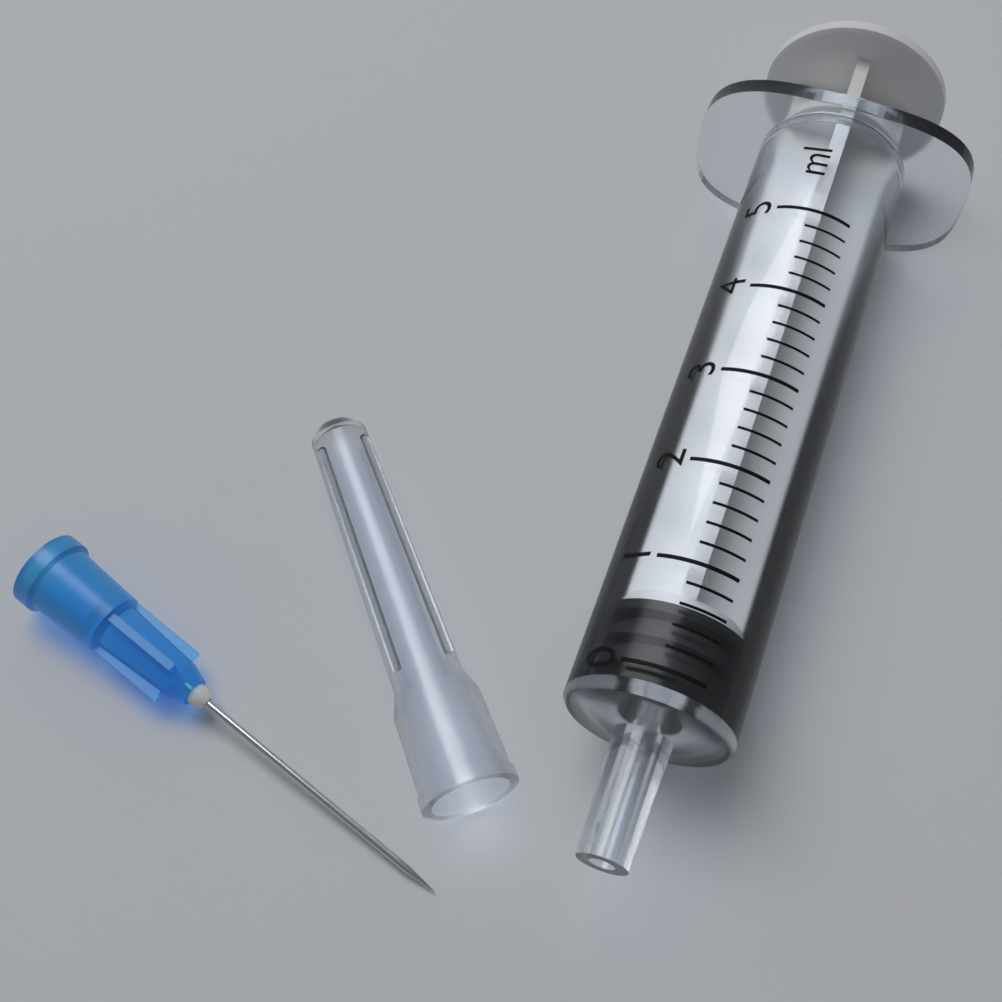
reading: 0.0 ml
